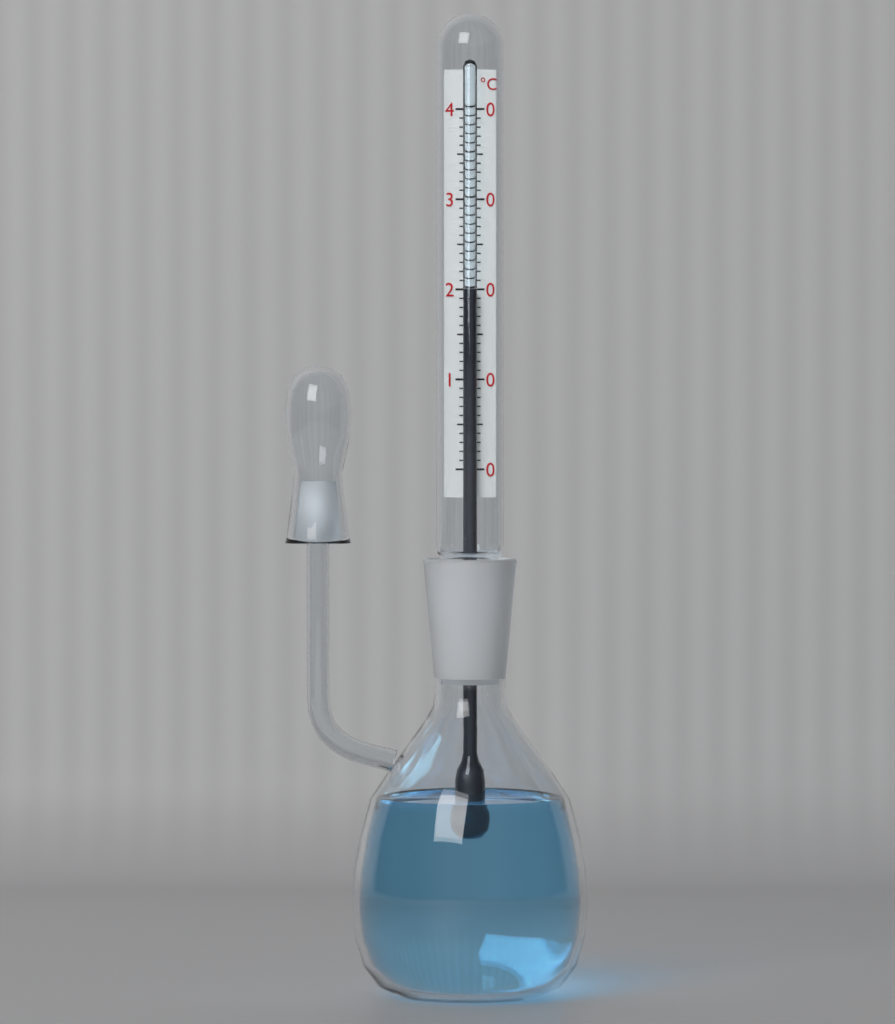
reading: 20 °C
